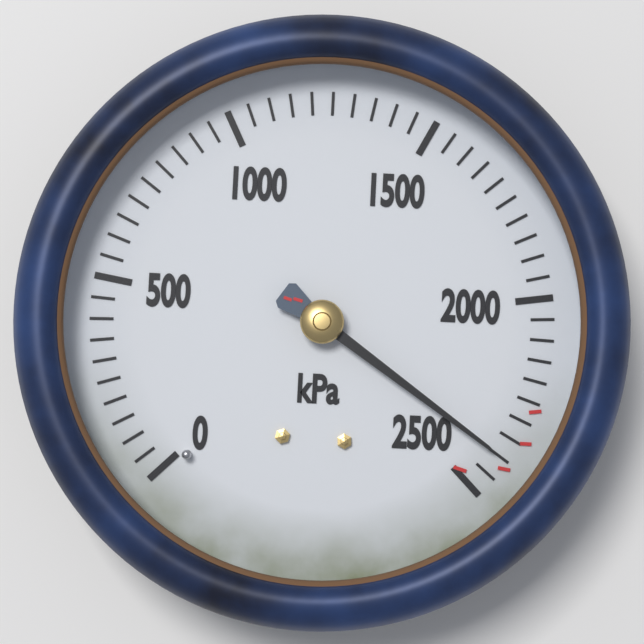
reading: 2400 kPa
